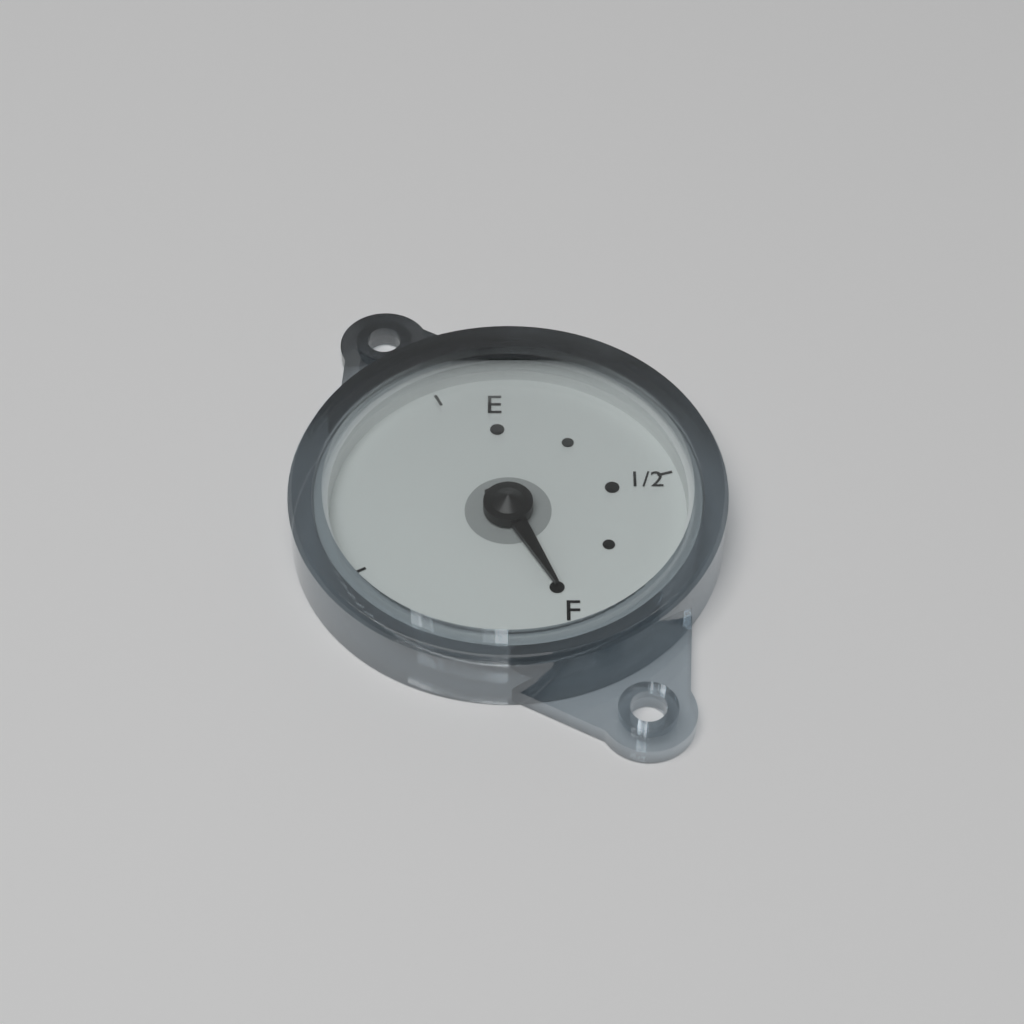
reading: 1.00 (no unit)
